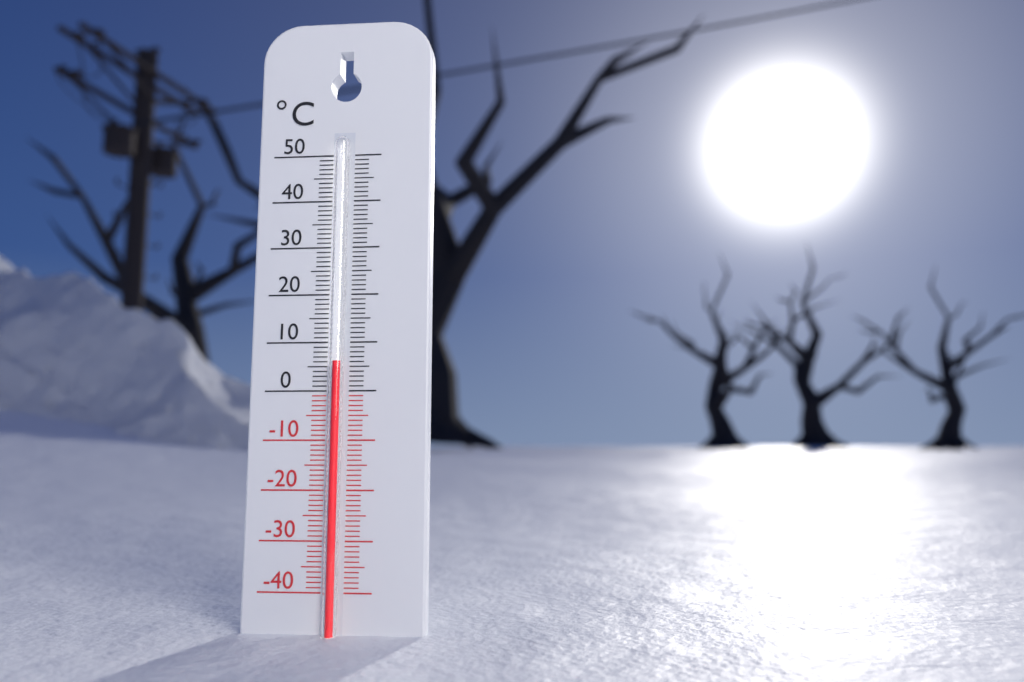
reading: 6 °C
